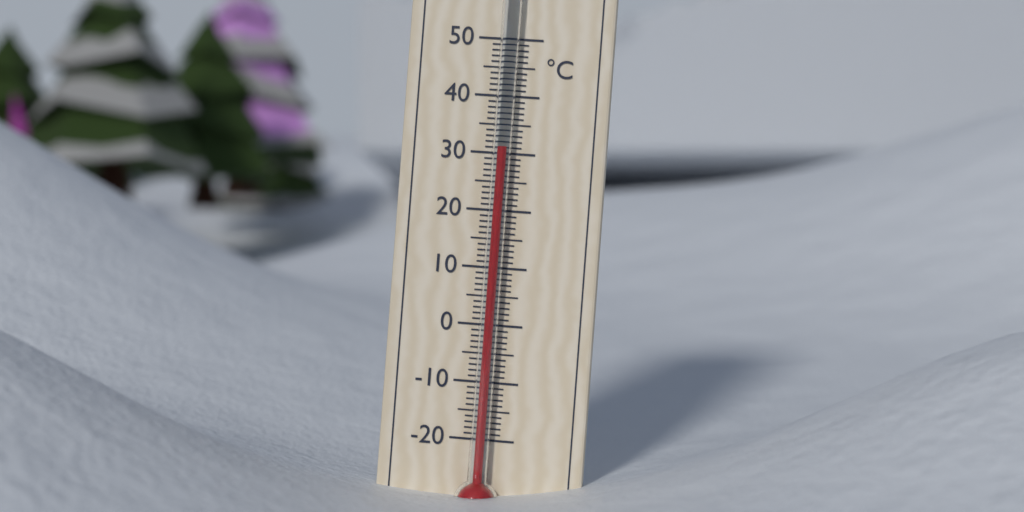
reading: 31 °C
